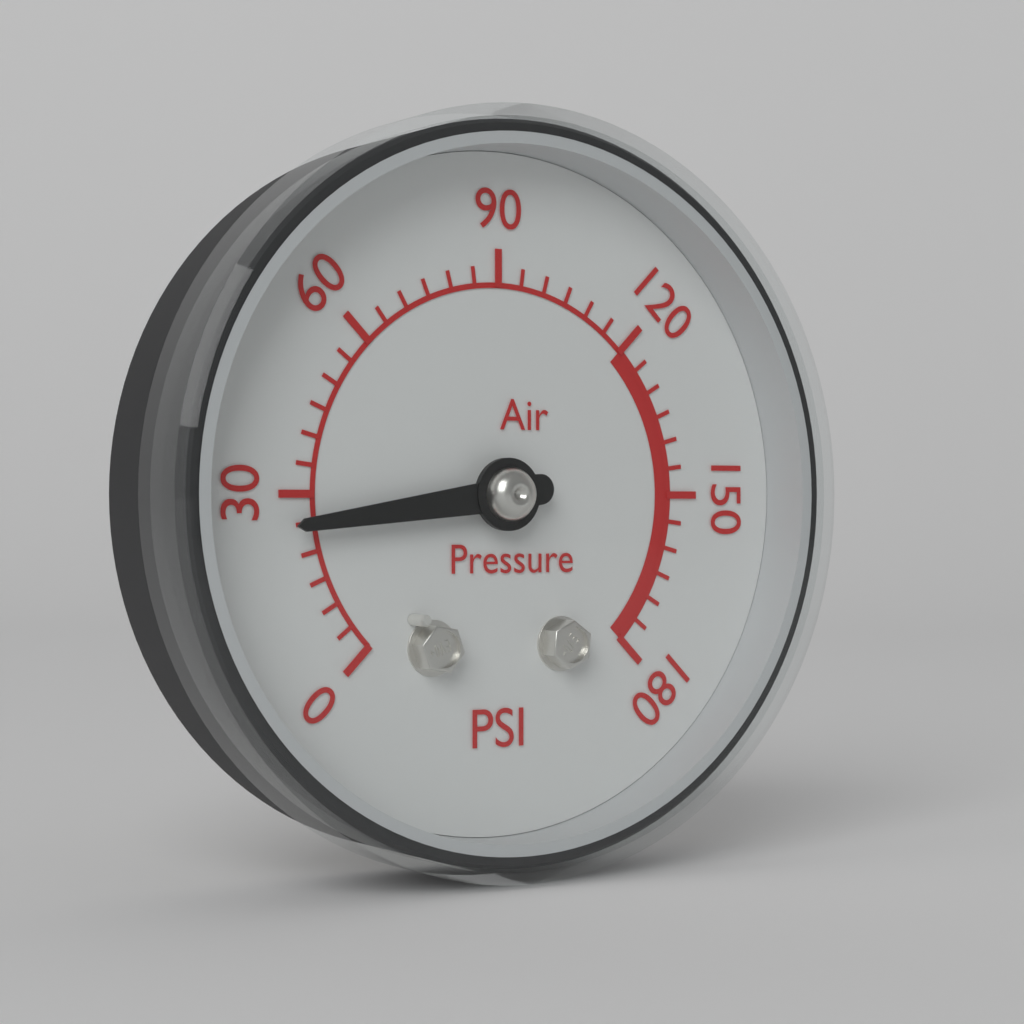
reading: 25 psi
